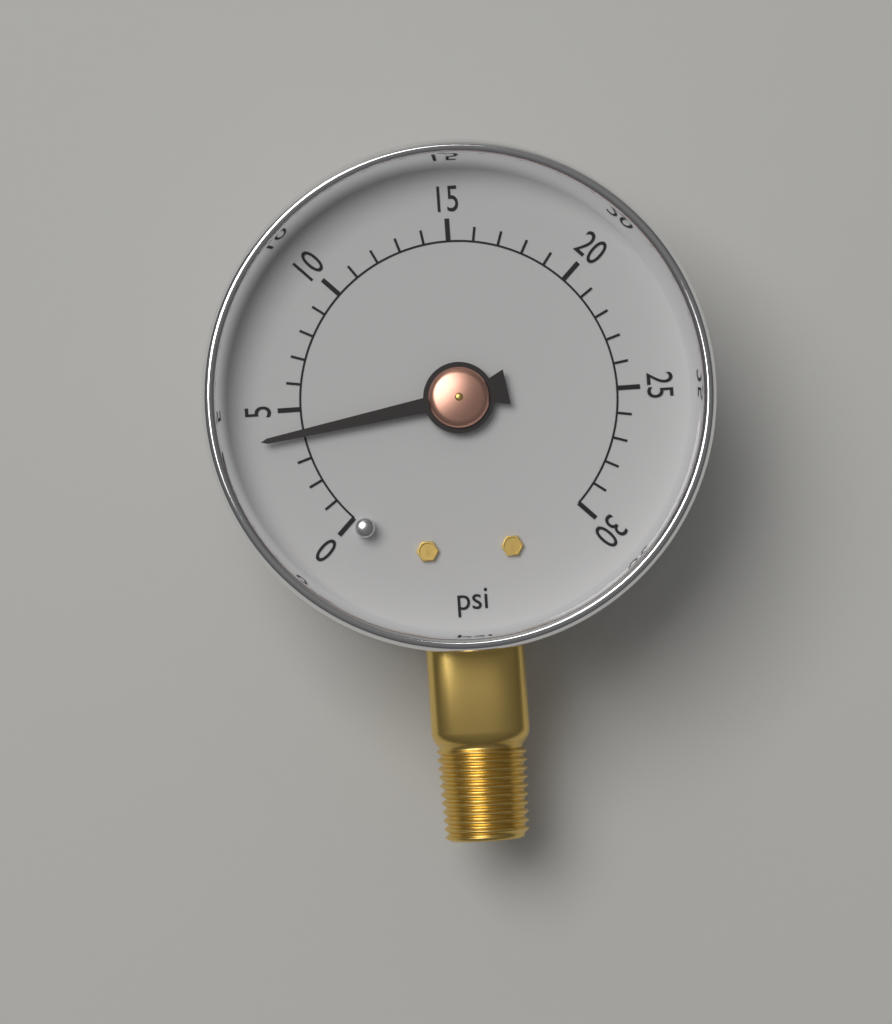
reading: 4 psi
